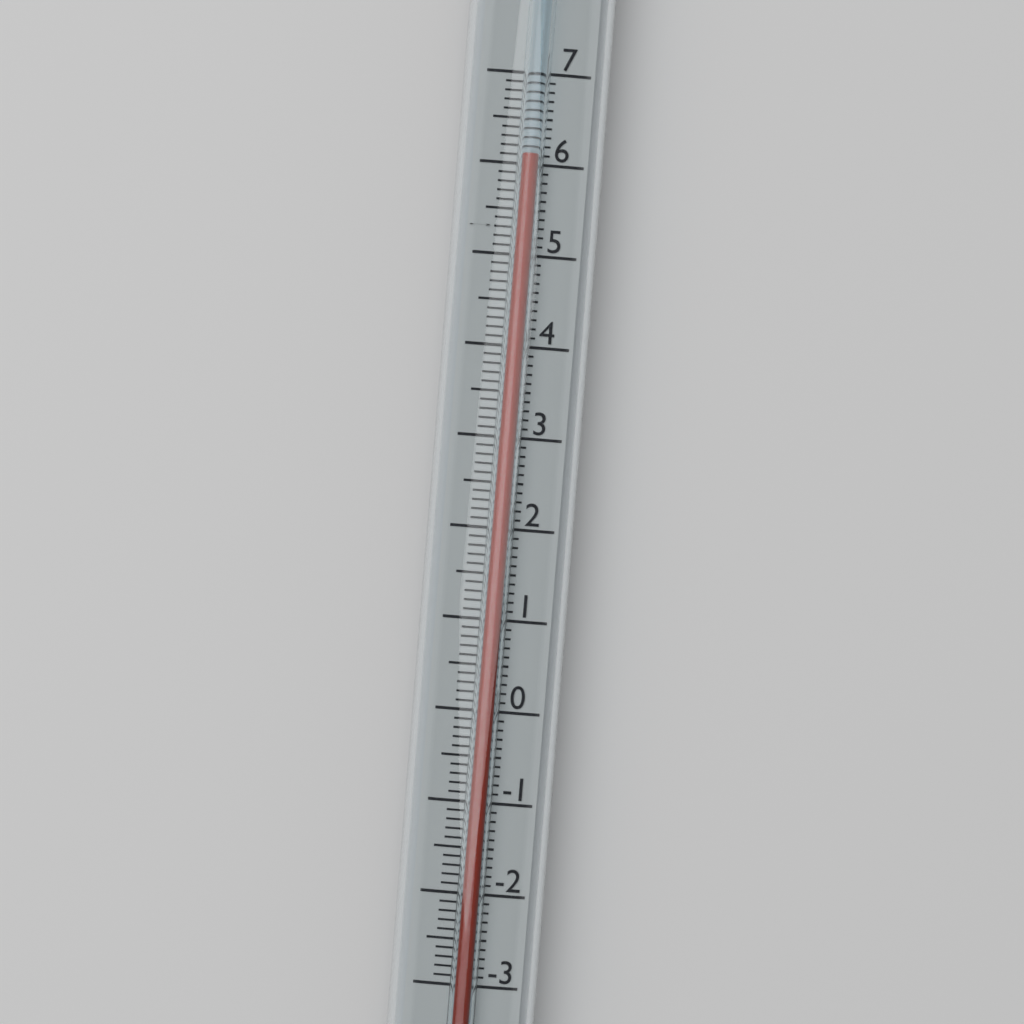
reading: 6.1 (no unit)
